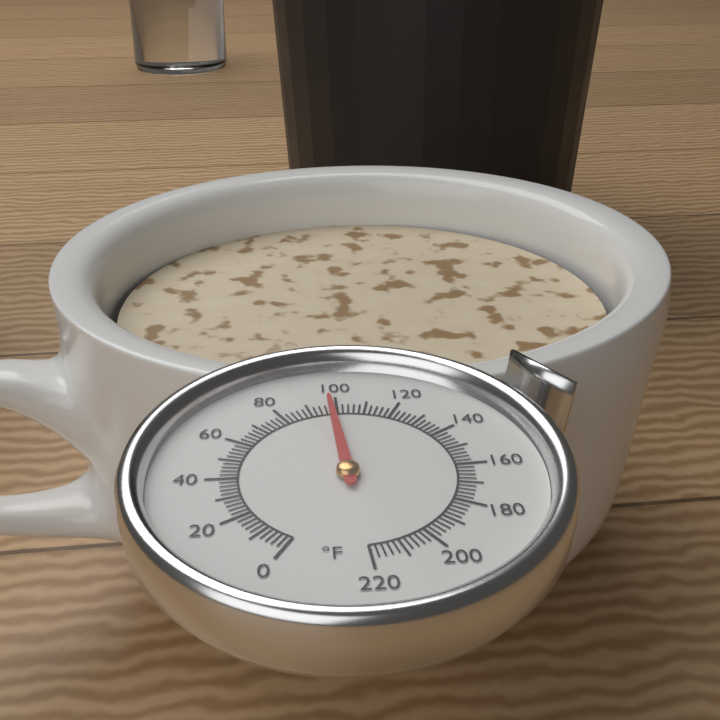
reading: 98 °F
